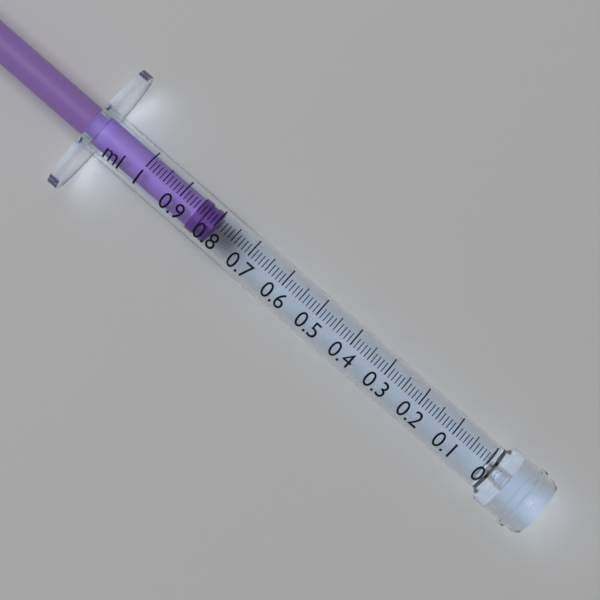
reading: 0.80 ml
